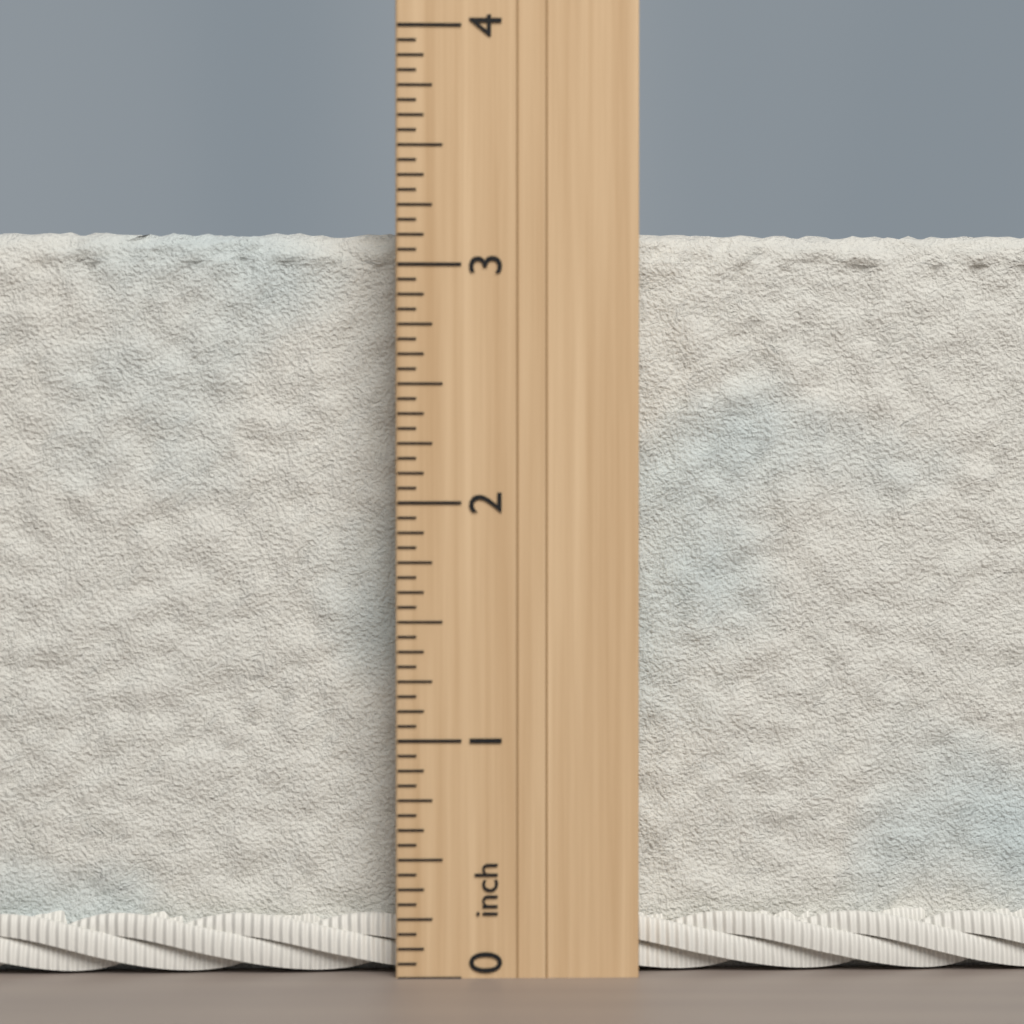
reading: 3.1875 inch
